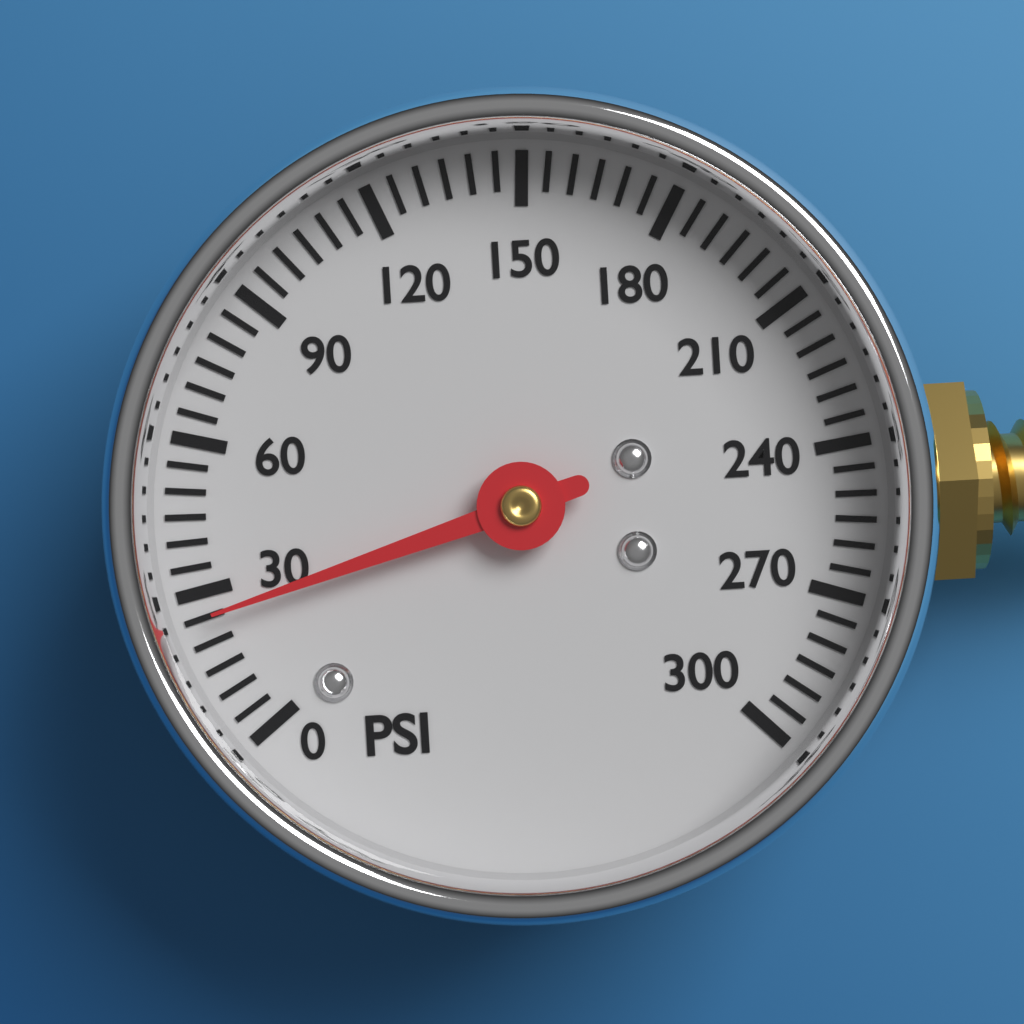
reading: 25 psi
